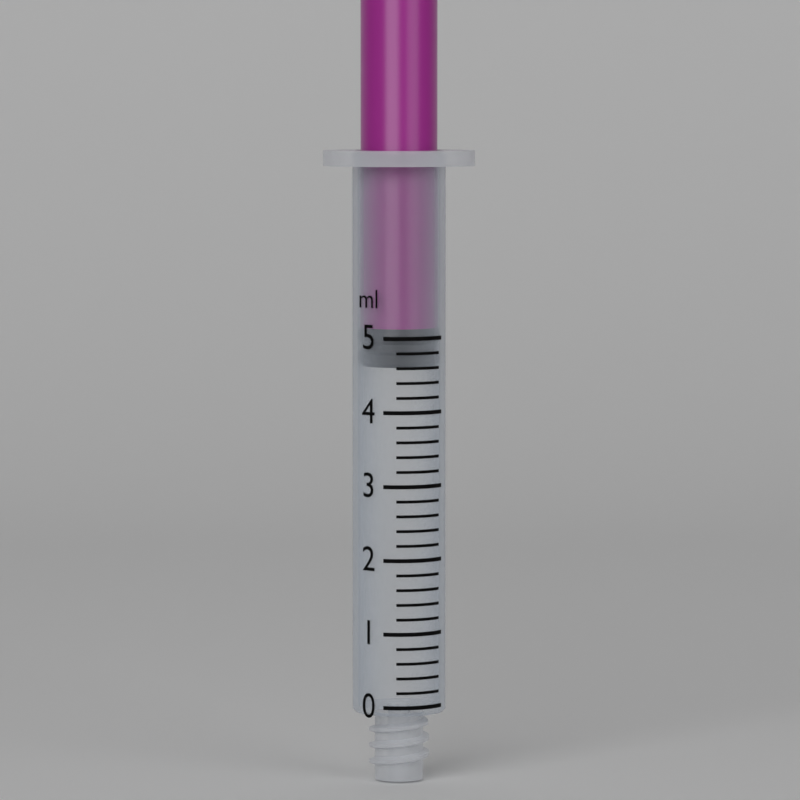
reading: 4.6 ml
